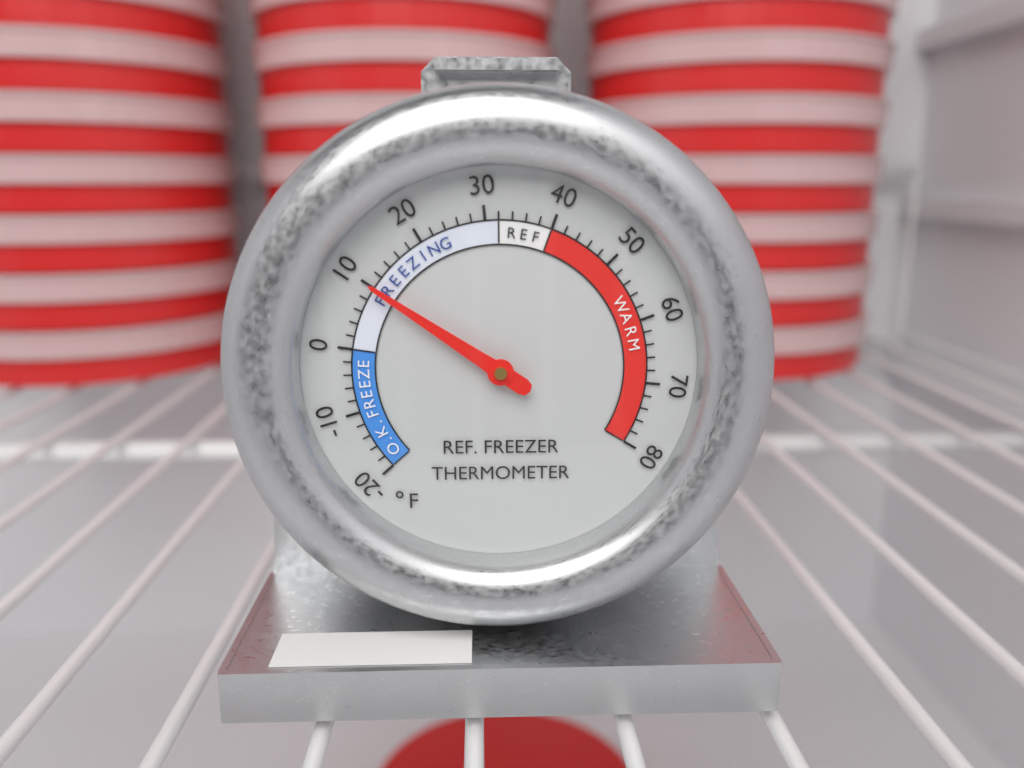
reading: 10 °F
